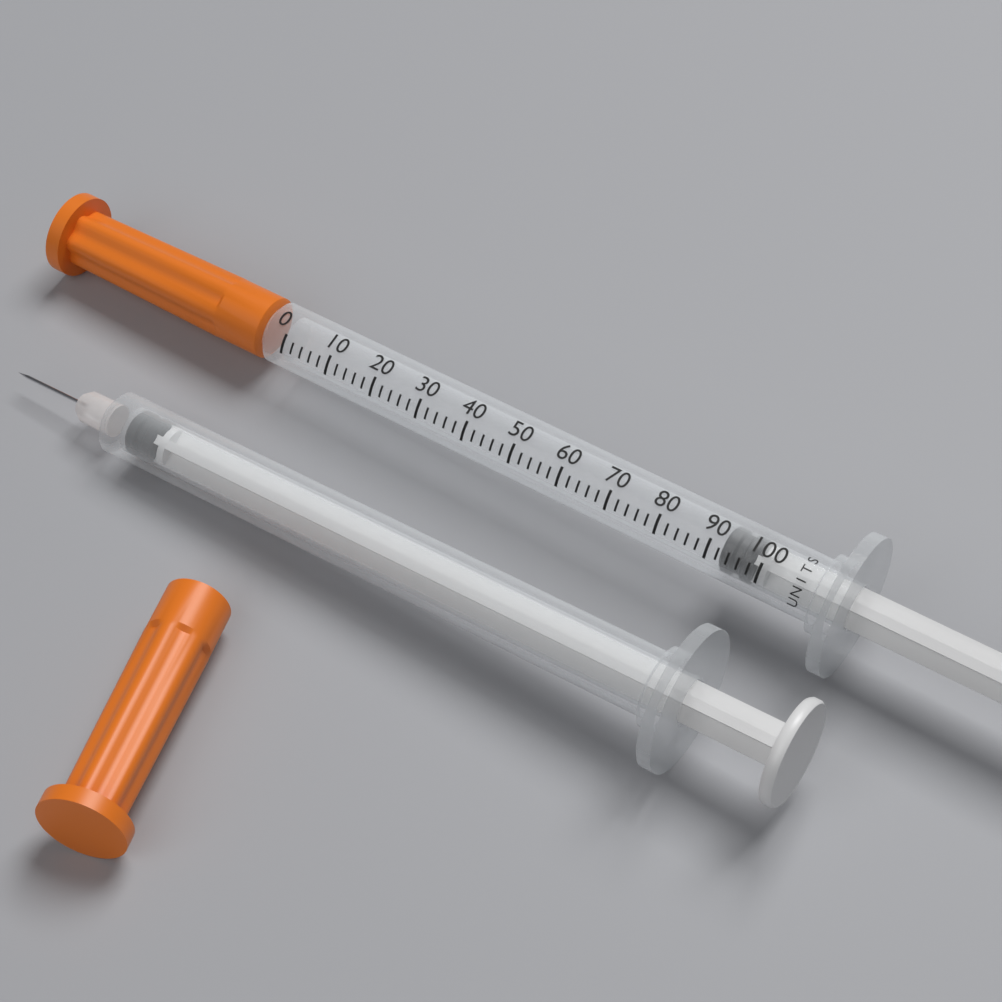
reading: 92 units
